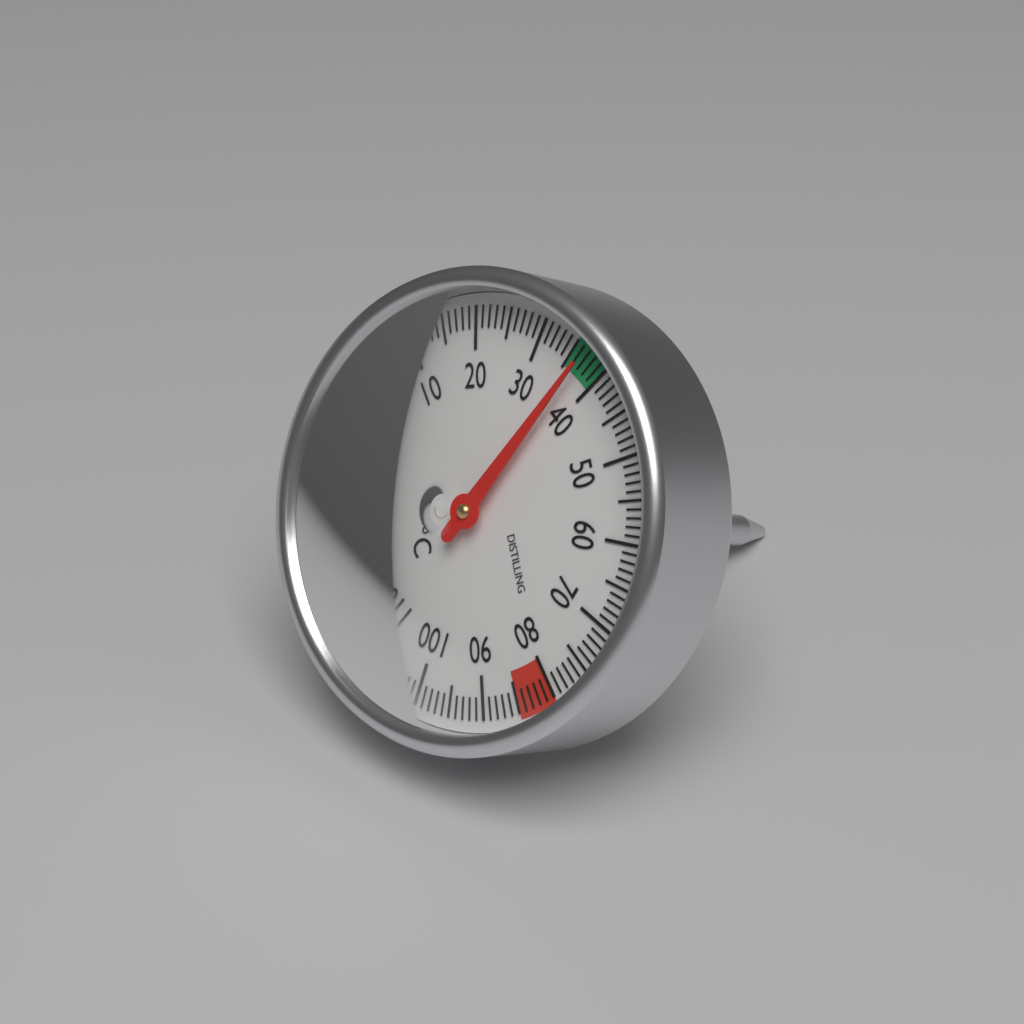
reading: 37 °C
